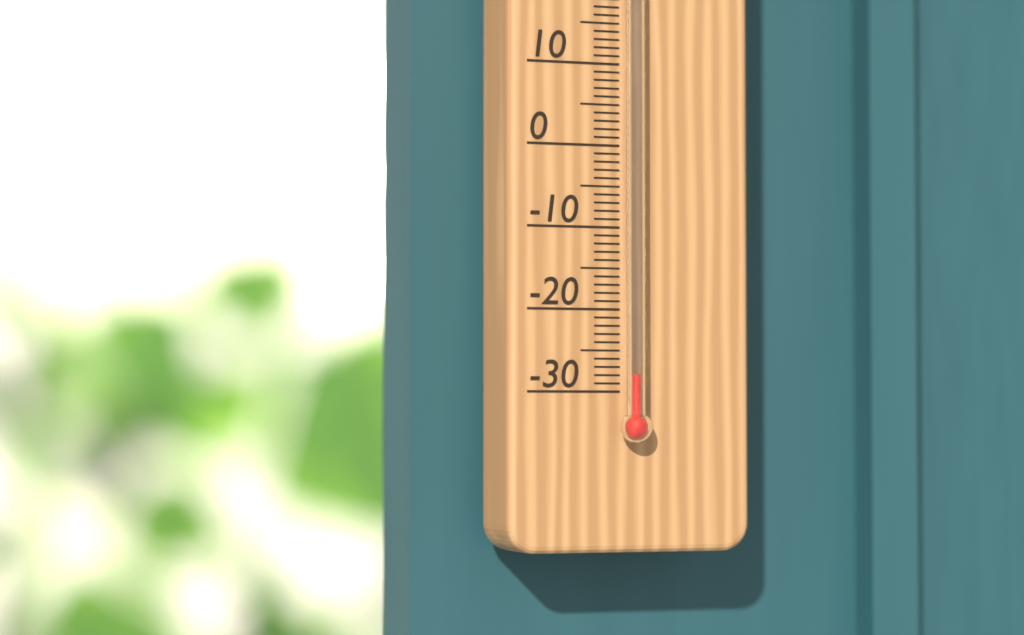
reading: -28 °C
